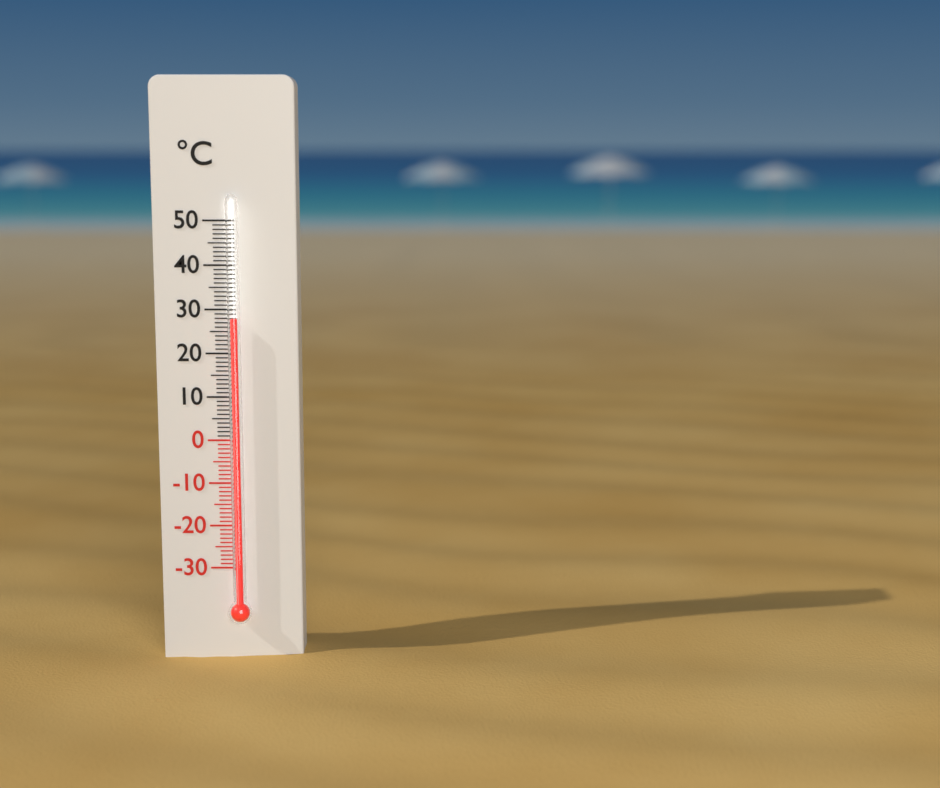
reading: 28 °C
